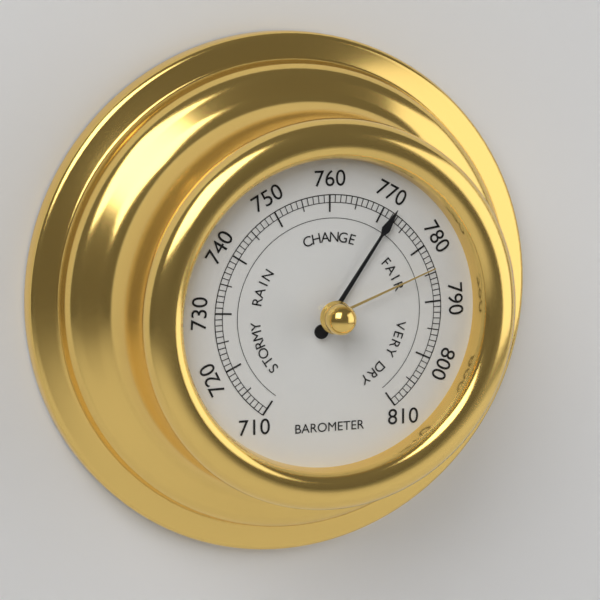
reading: 772 (no unit)
